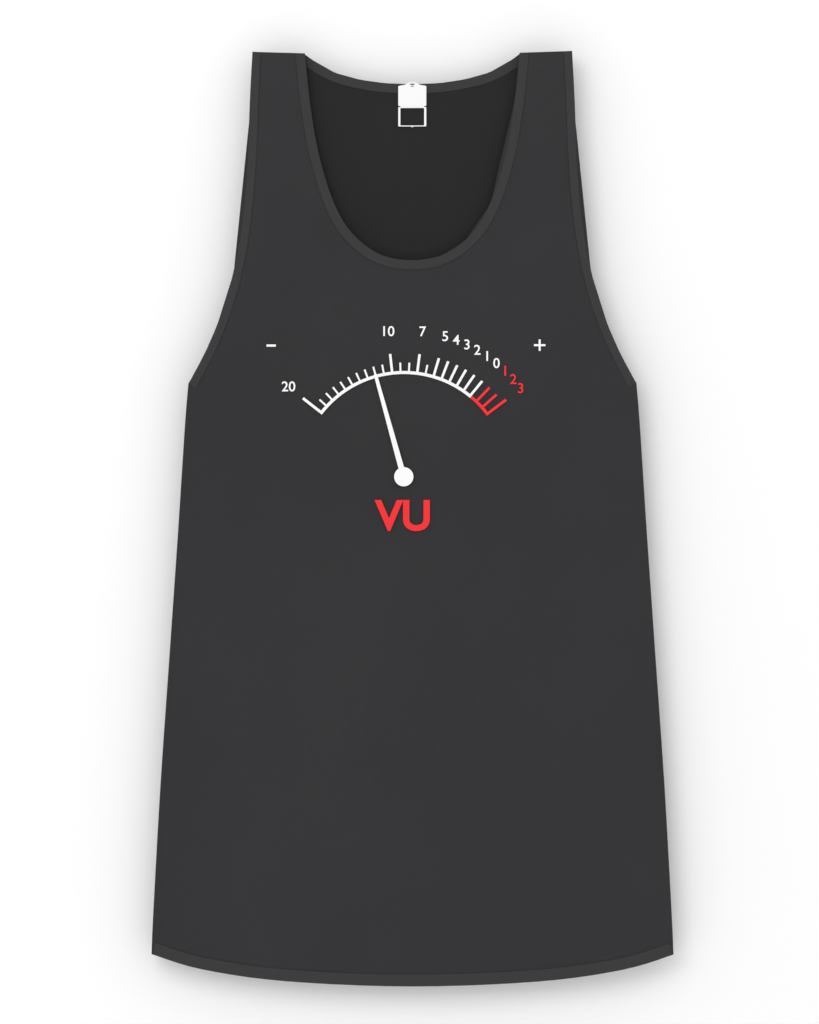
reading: -12 VU
